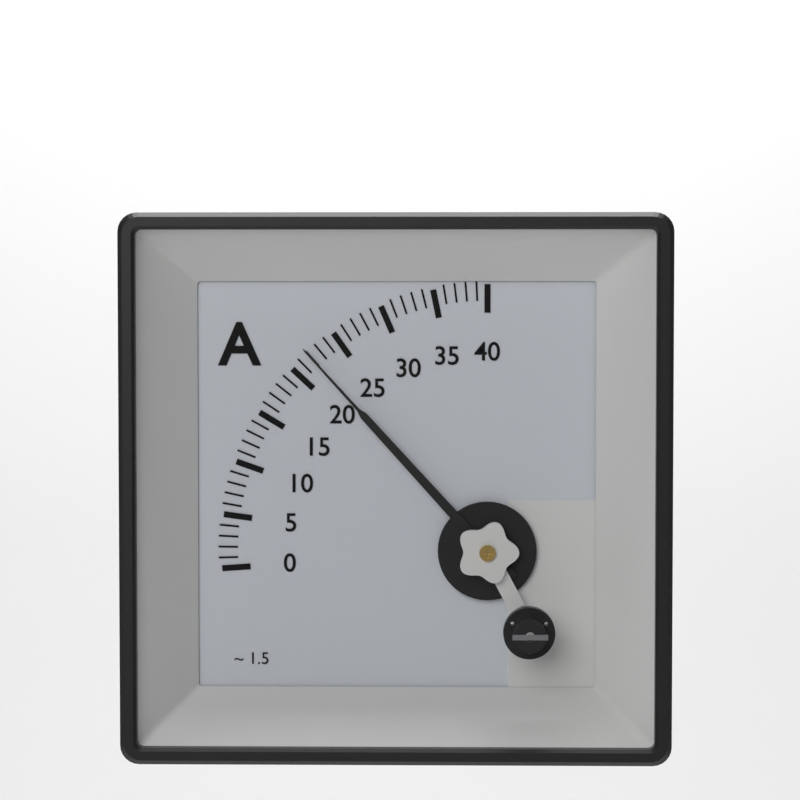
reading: 22 A
